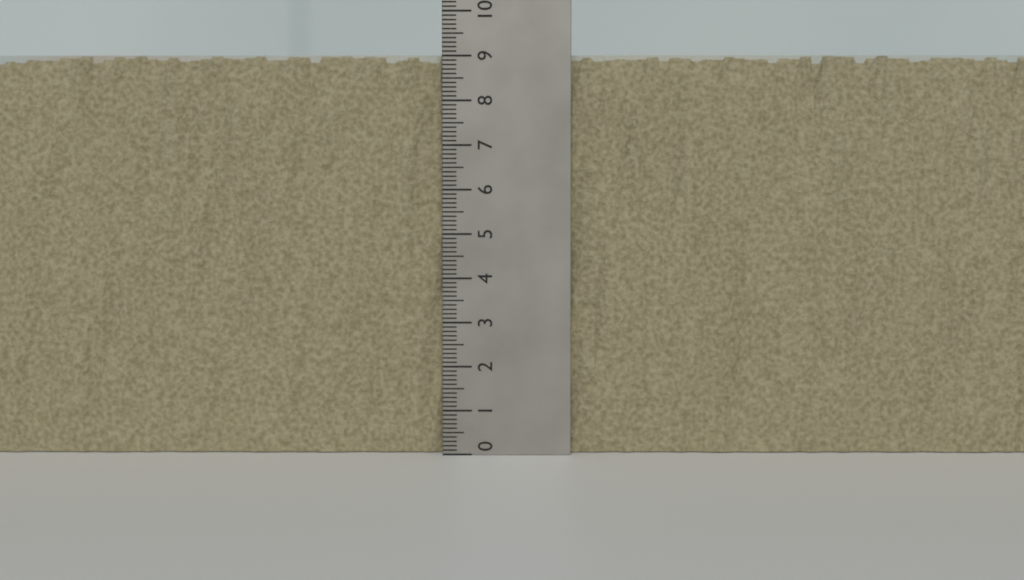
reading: 9.1 (no unit)
